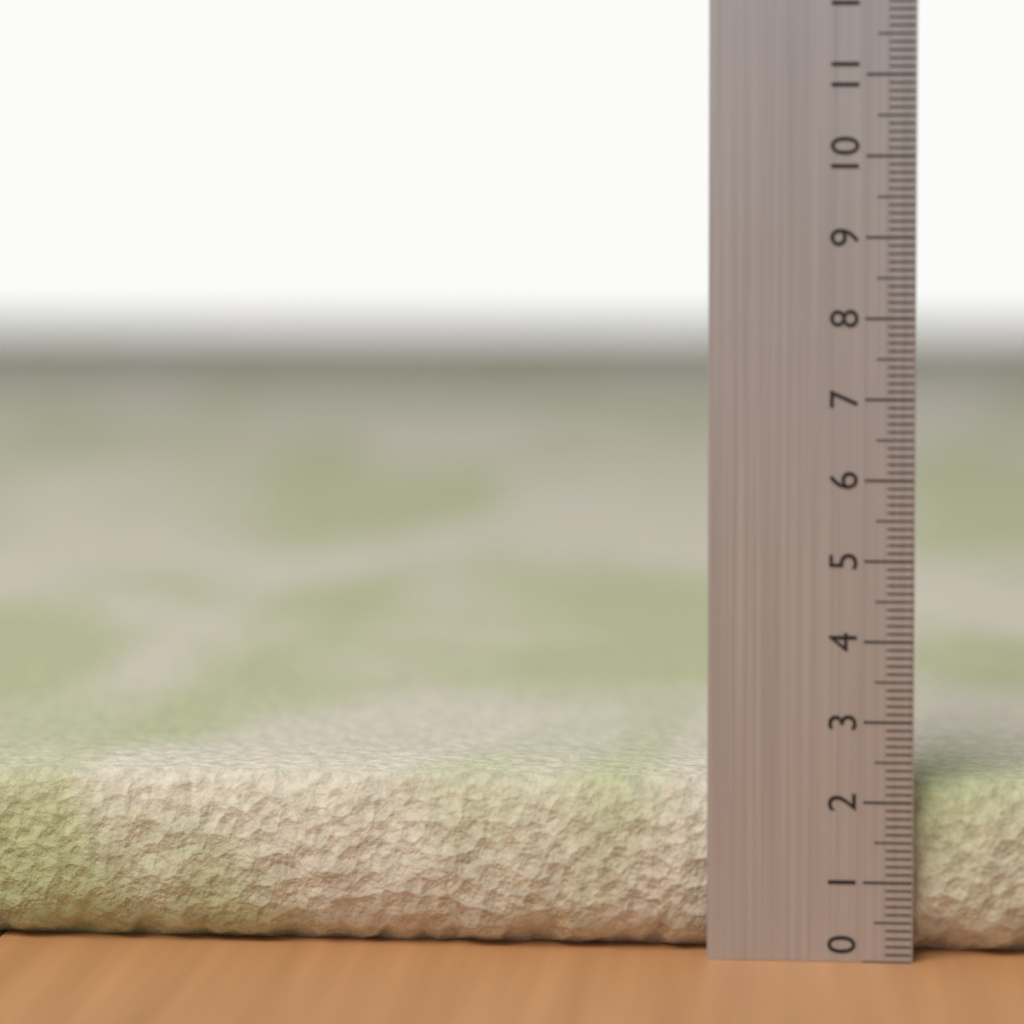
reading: 2.2 (no unit)
